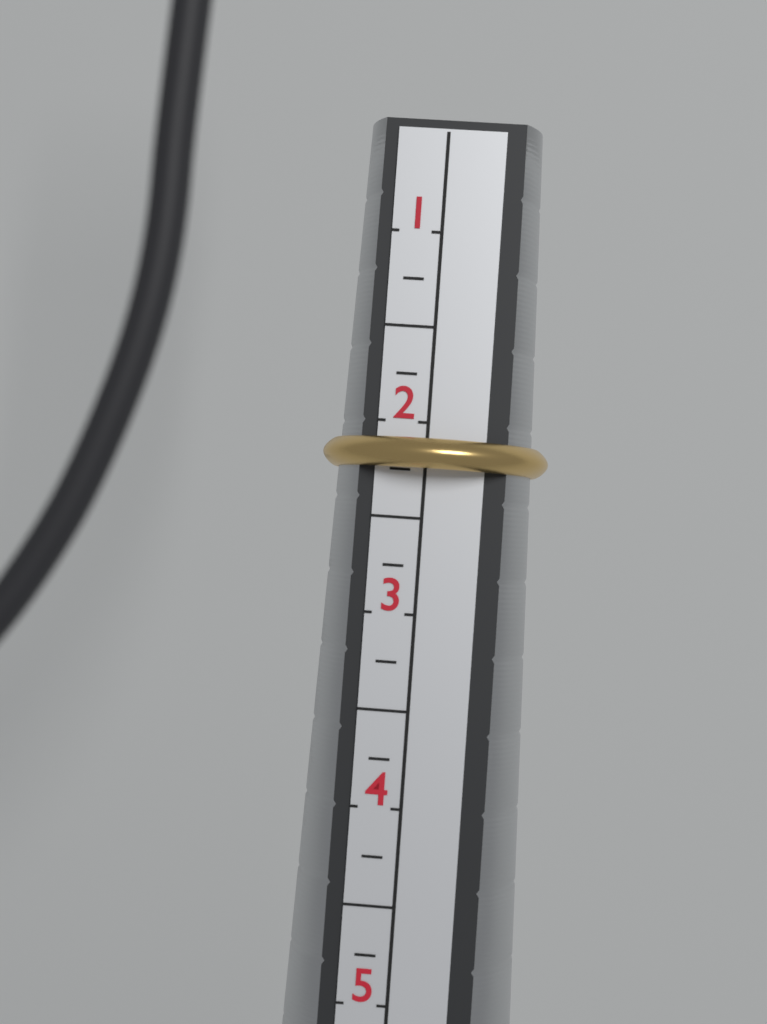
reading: 2.25 (no unit)
